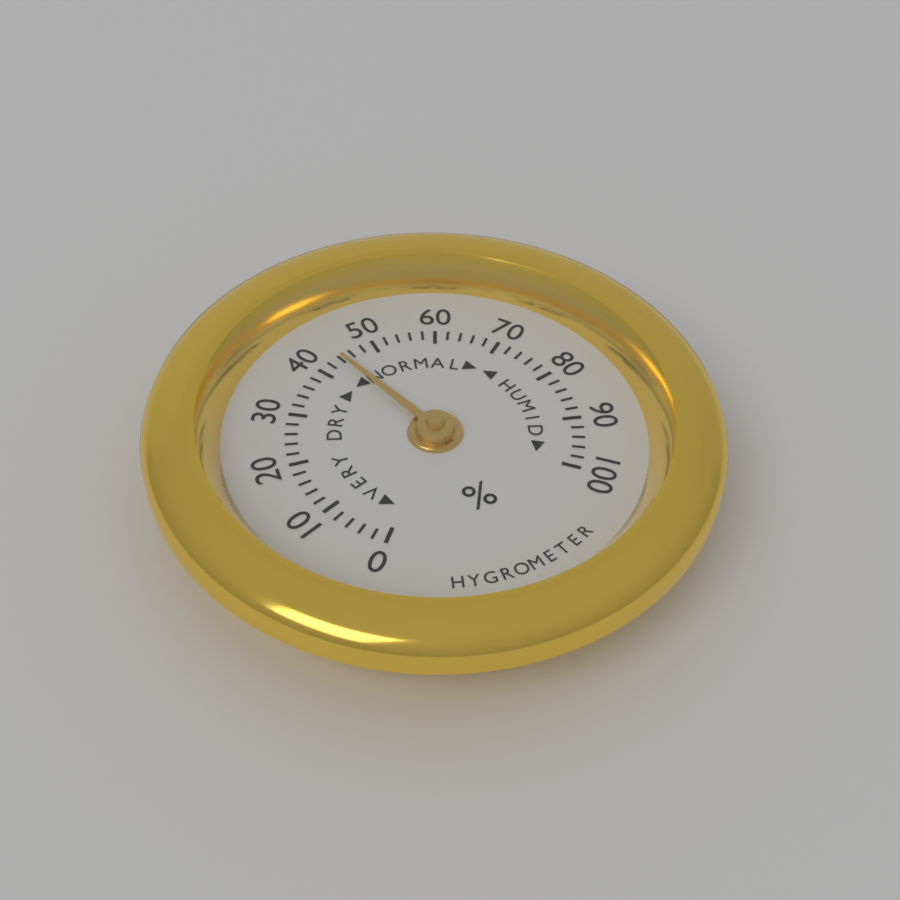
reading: 44 %
